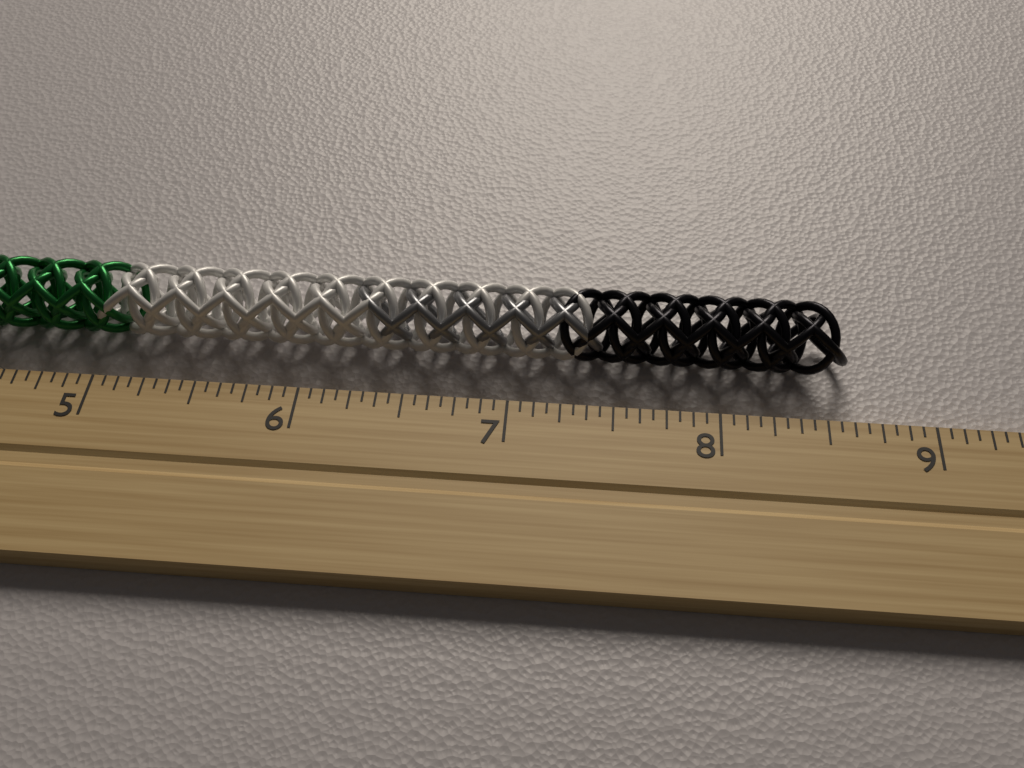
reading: 8.6250 inch
